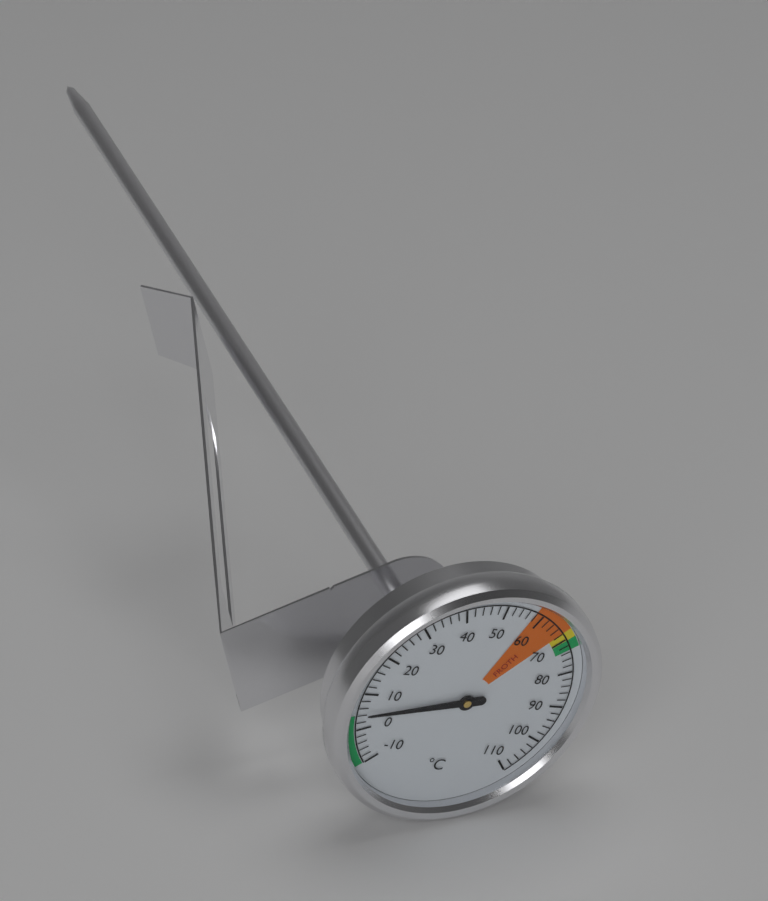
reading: 4 °C
